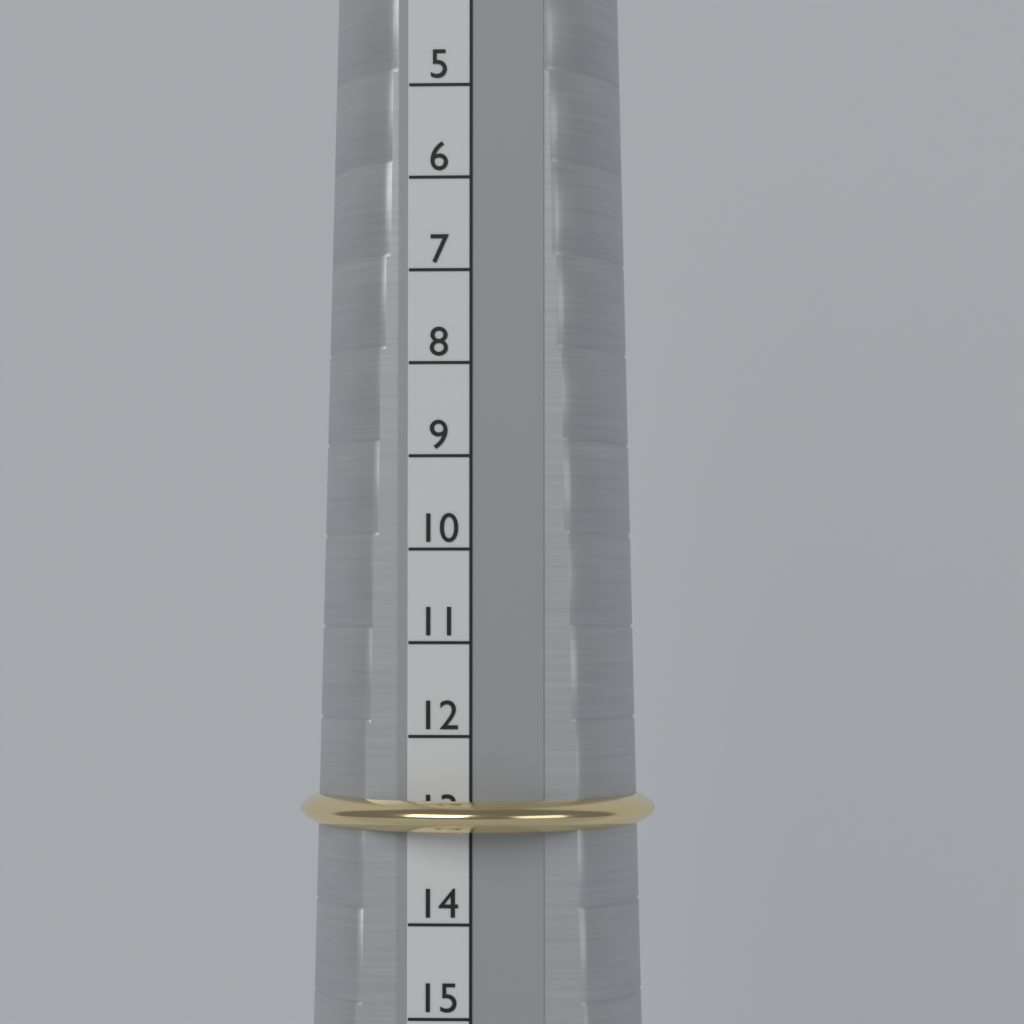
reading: 13 (no unit)
